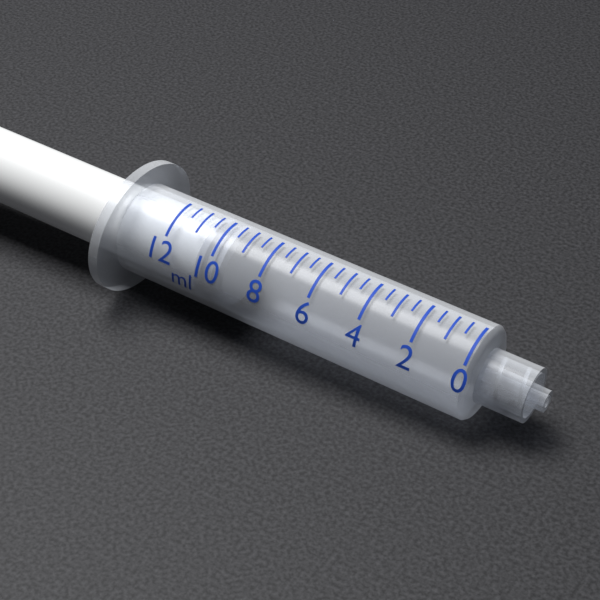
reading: 9.5 ml
